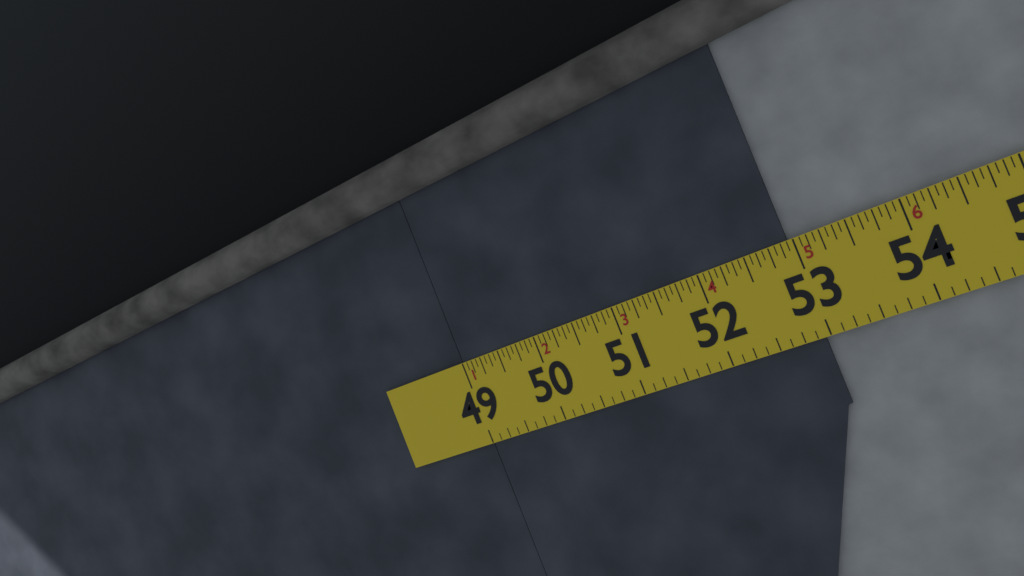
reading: 52.9375 in
